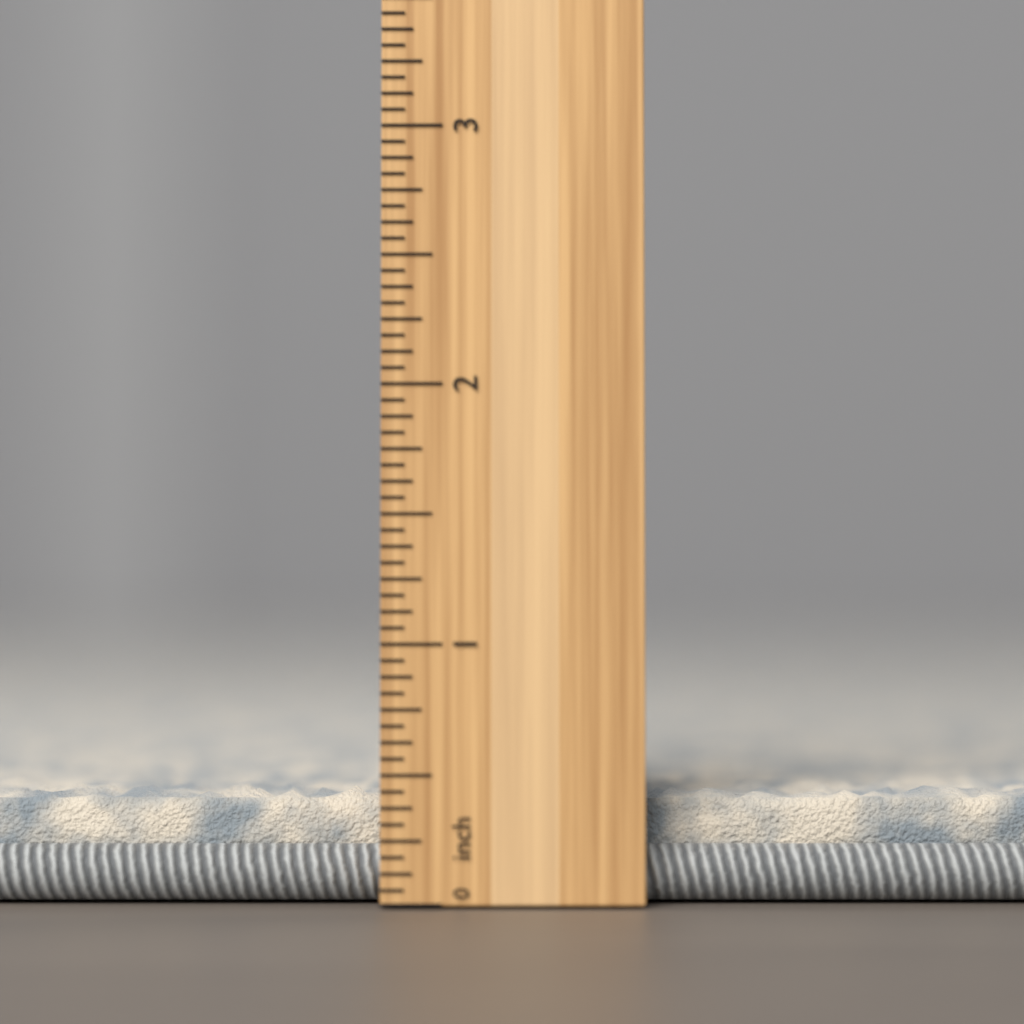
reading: 0.4375 inch
